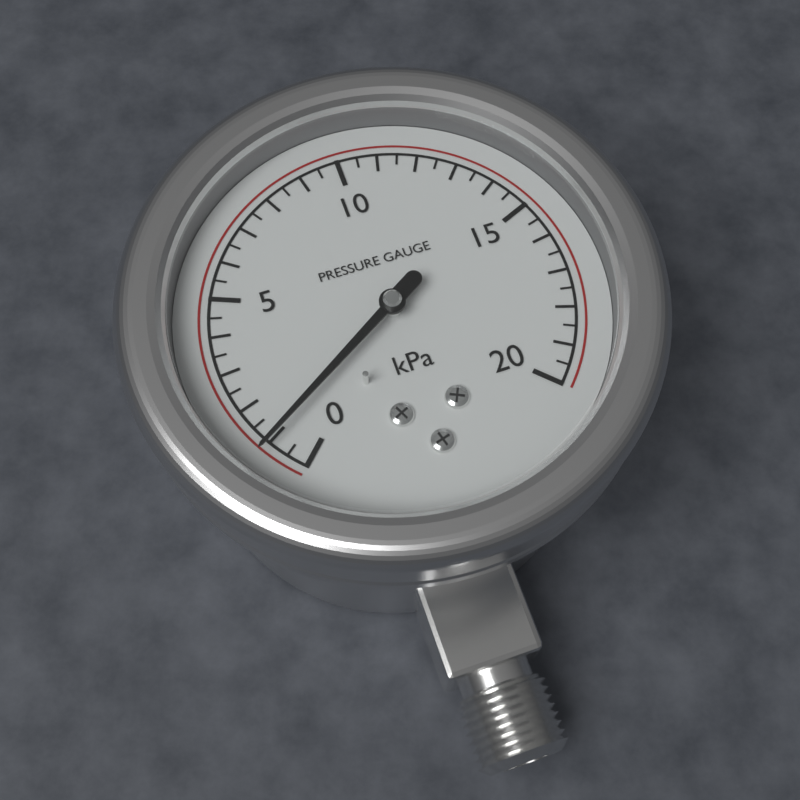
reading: 1.0 kPa
